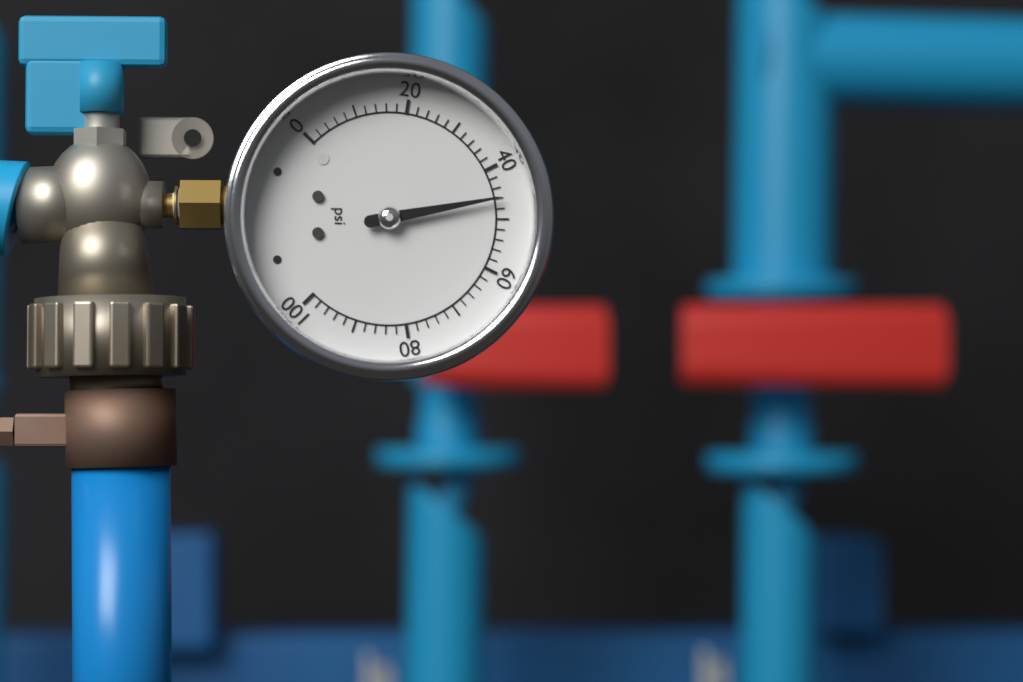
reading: 46 psi
